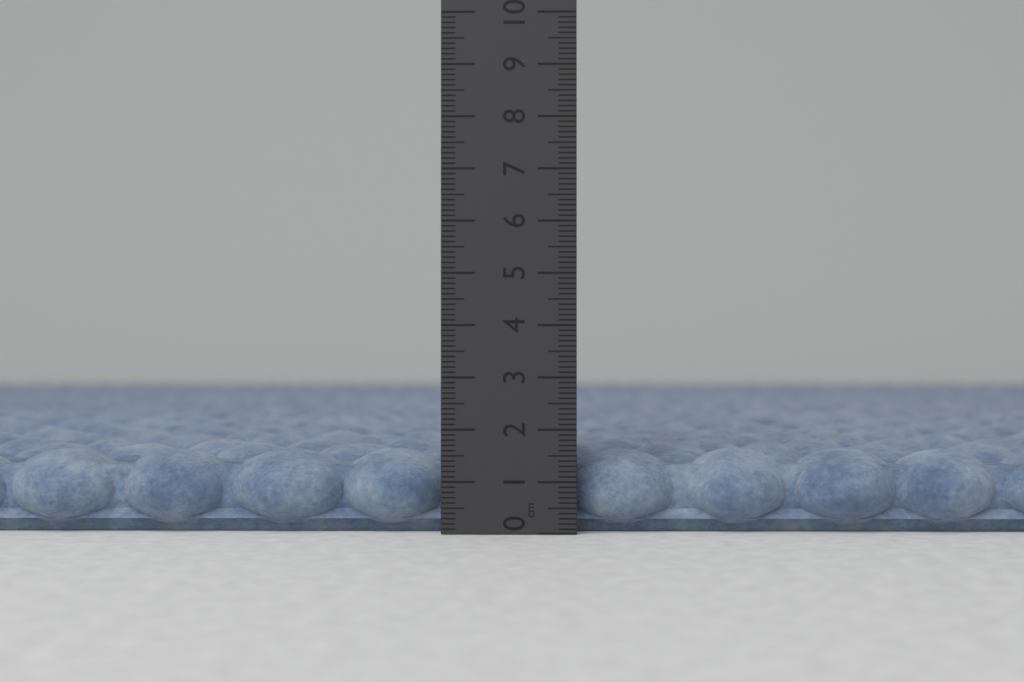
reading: 1.6 cm
